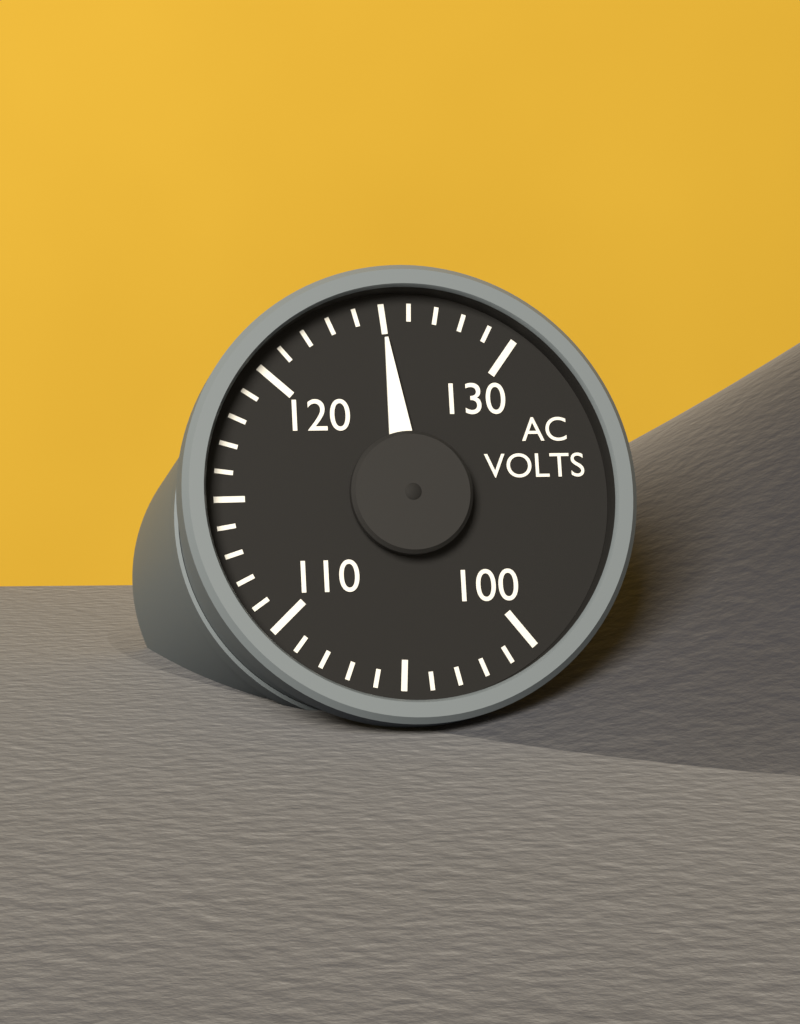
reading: 125 V
